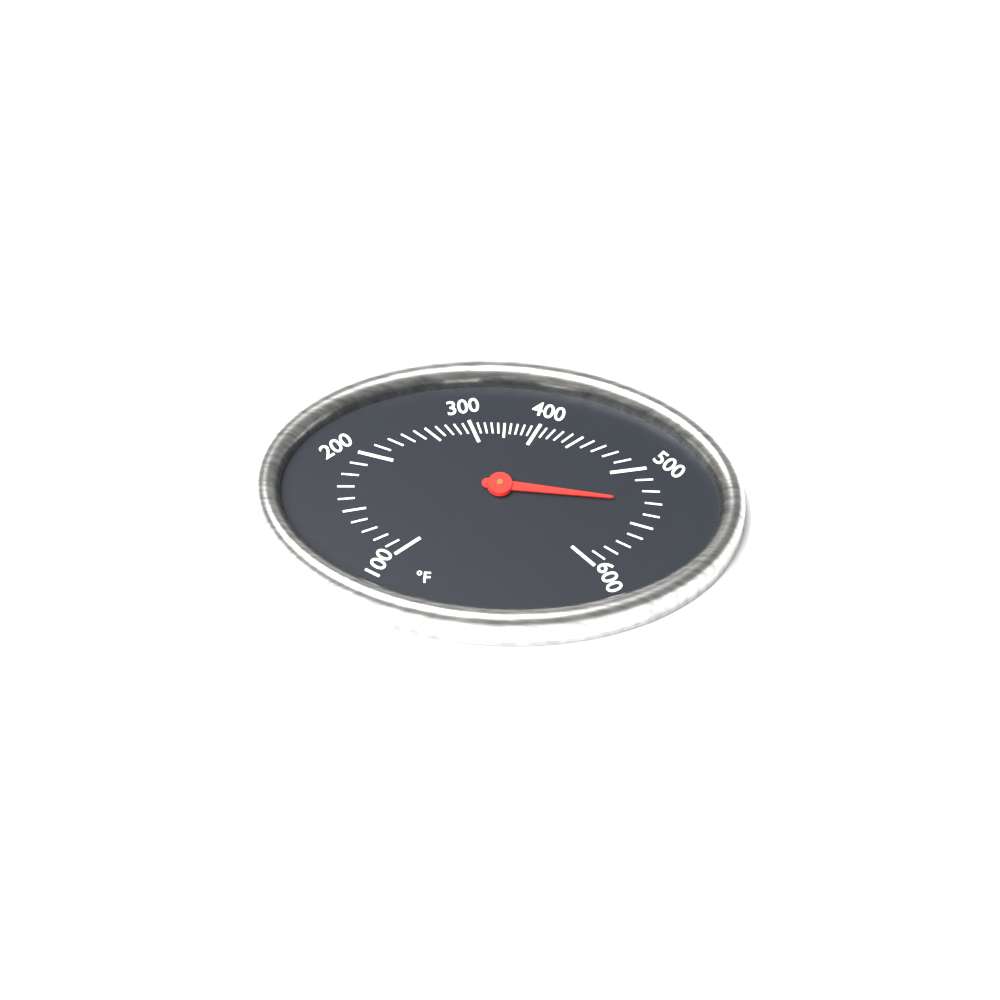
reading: 530 °F
